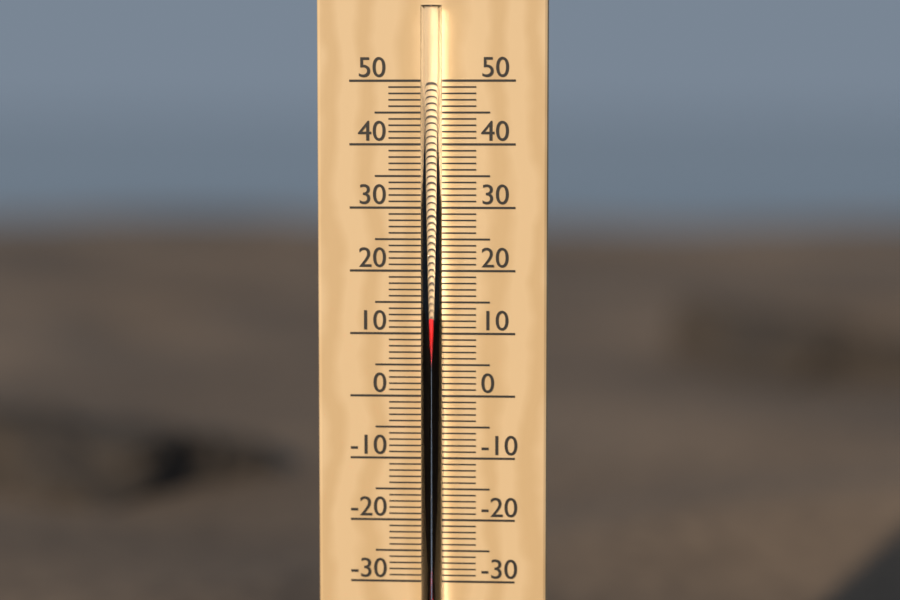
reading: 13 °C
